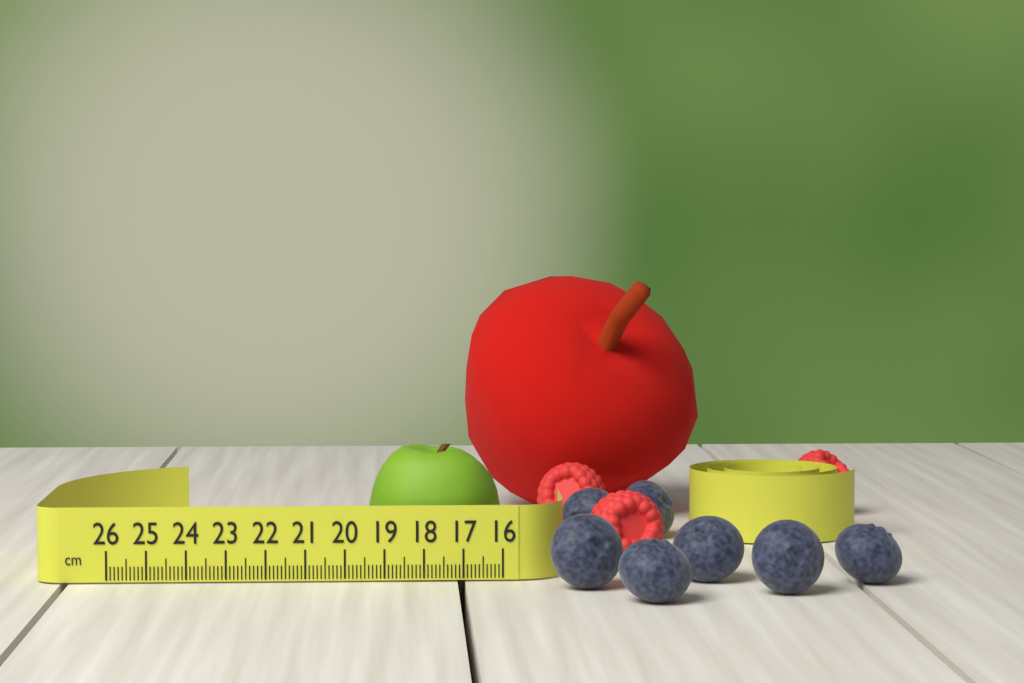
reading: 19.4 cm
